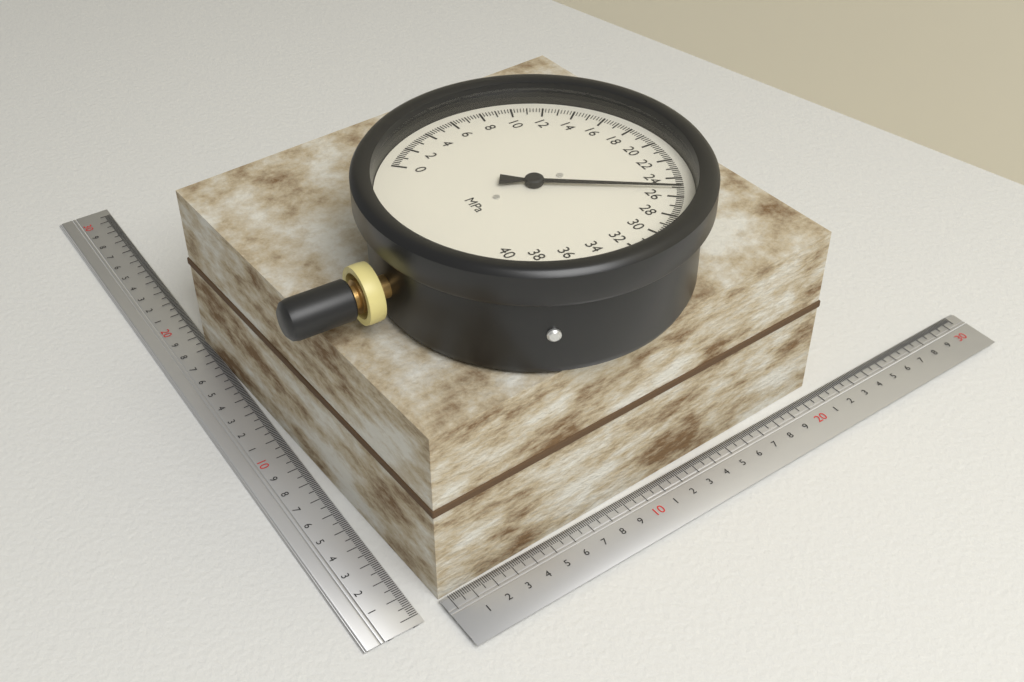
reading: 25.2 MPa
